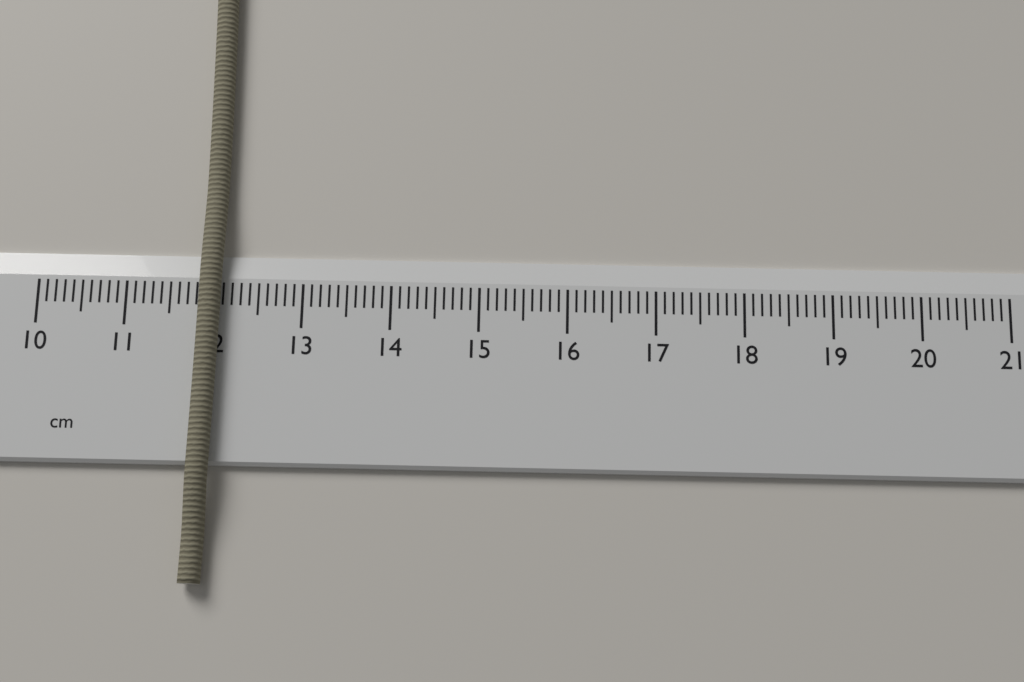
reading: 12.1 cm
